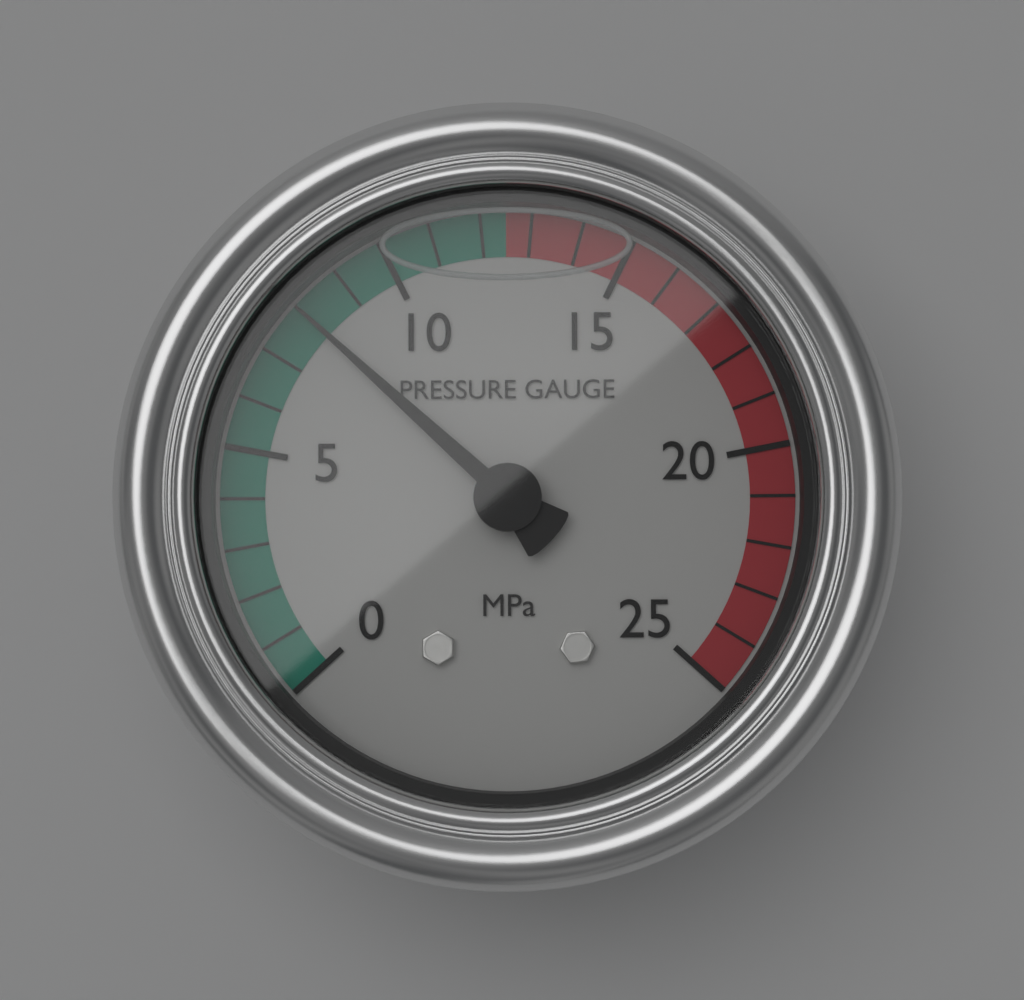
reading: 8 MPa
